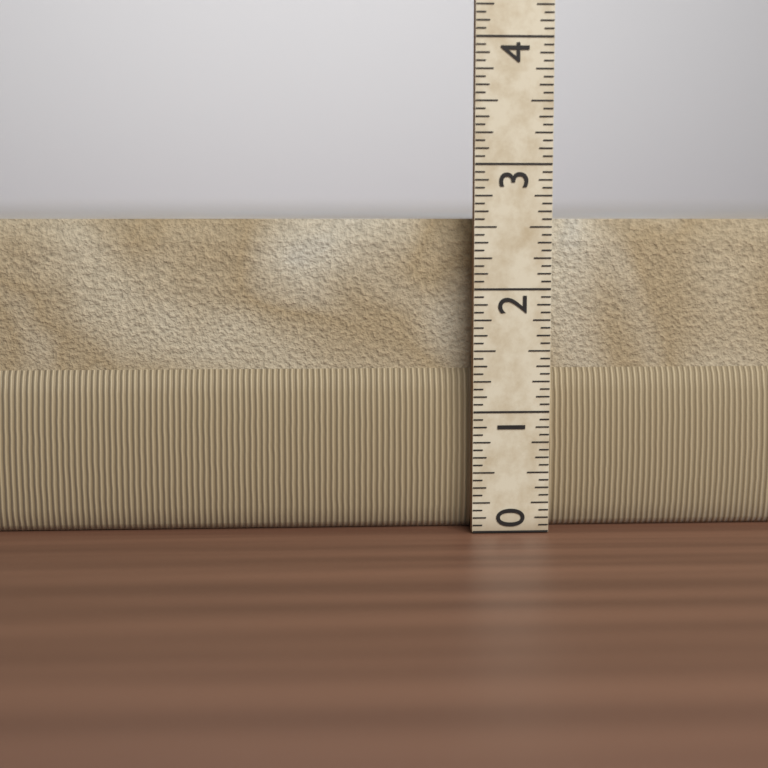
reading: 2.5625 (no unit)
